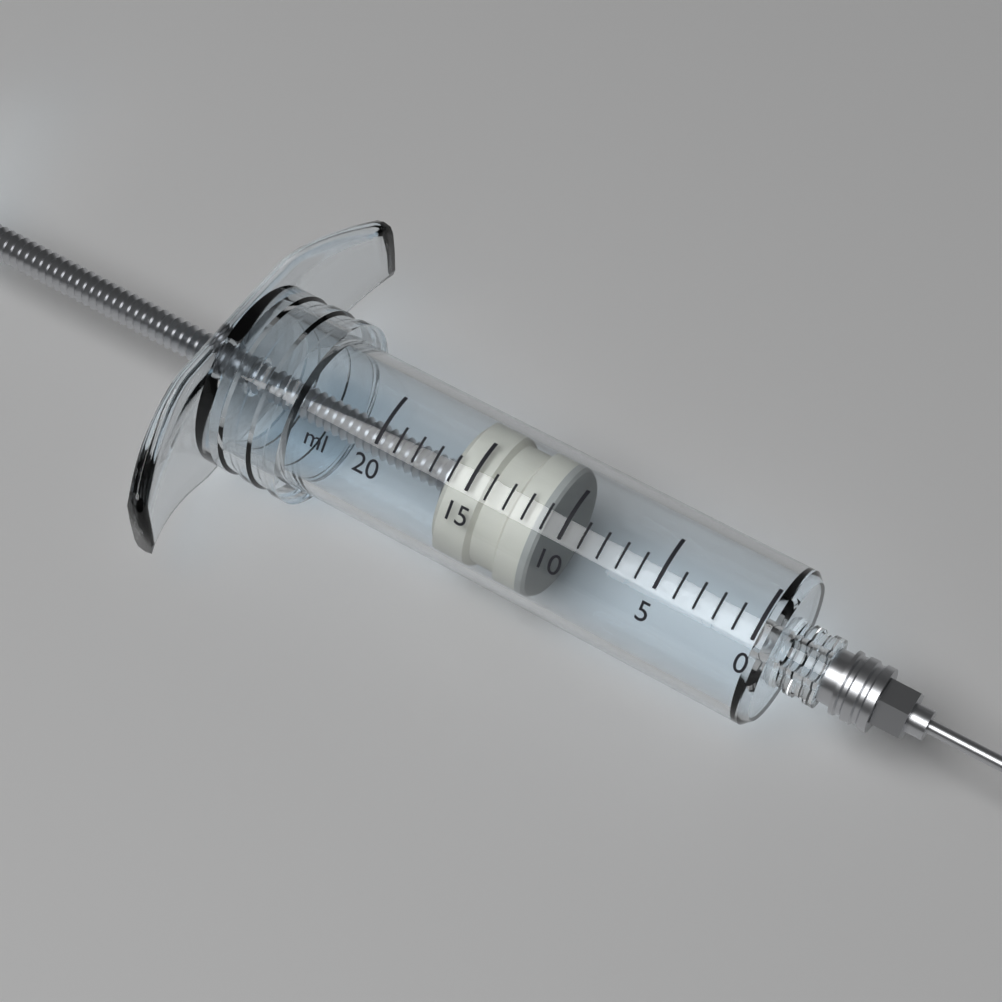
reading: 11 ml
